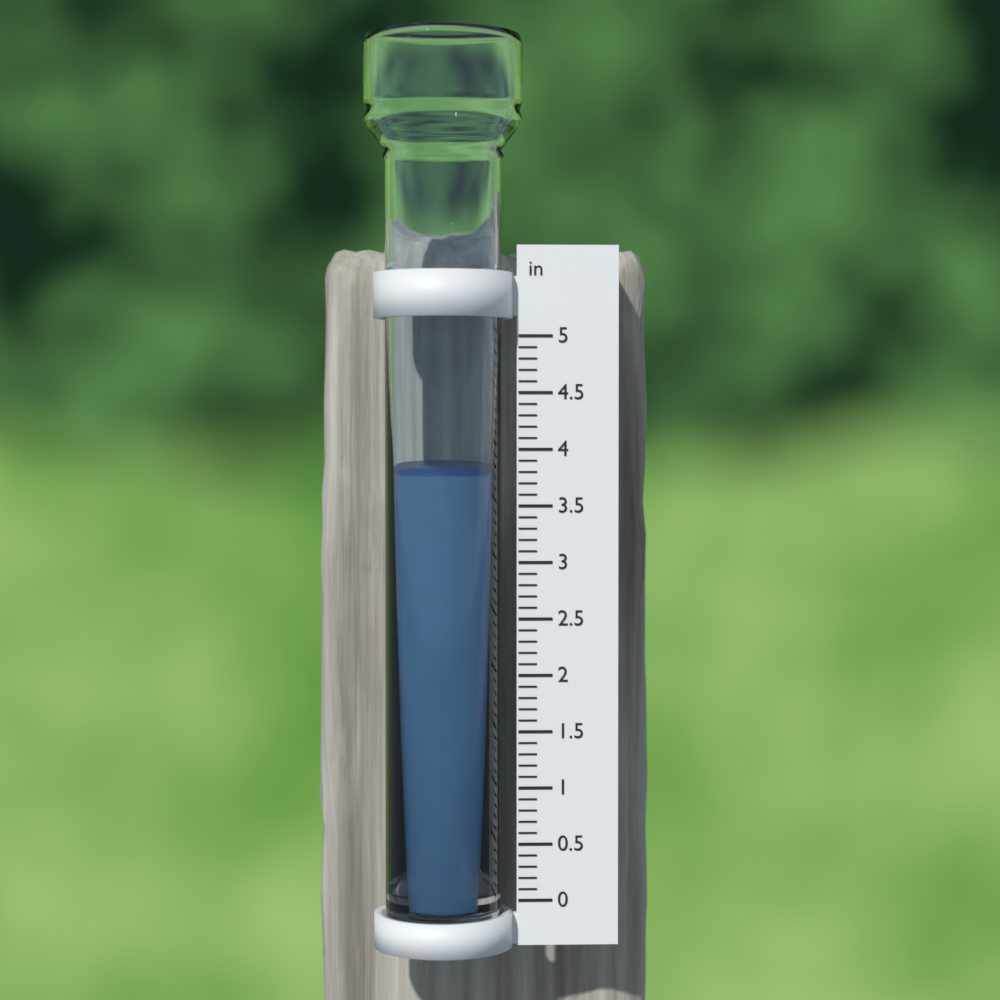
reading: 3.8 in
